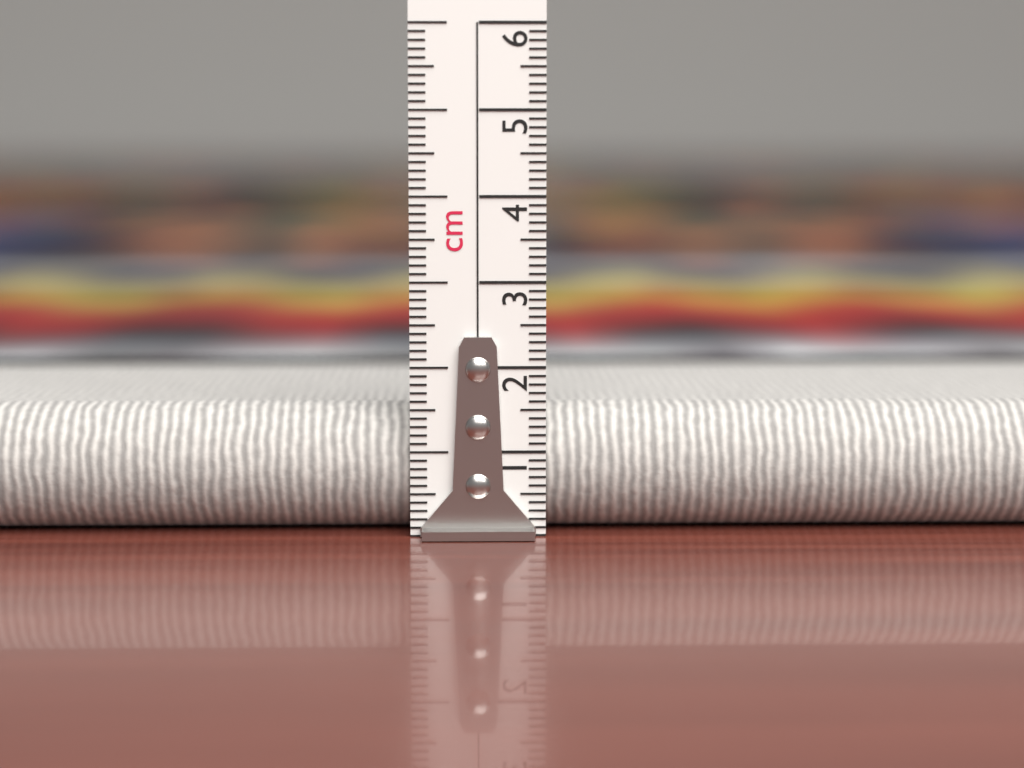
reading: 1.5 cm
